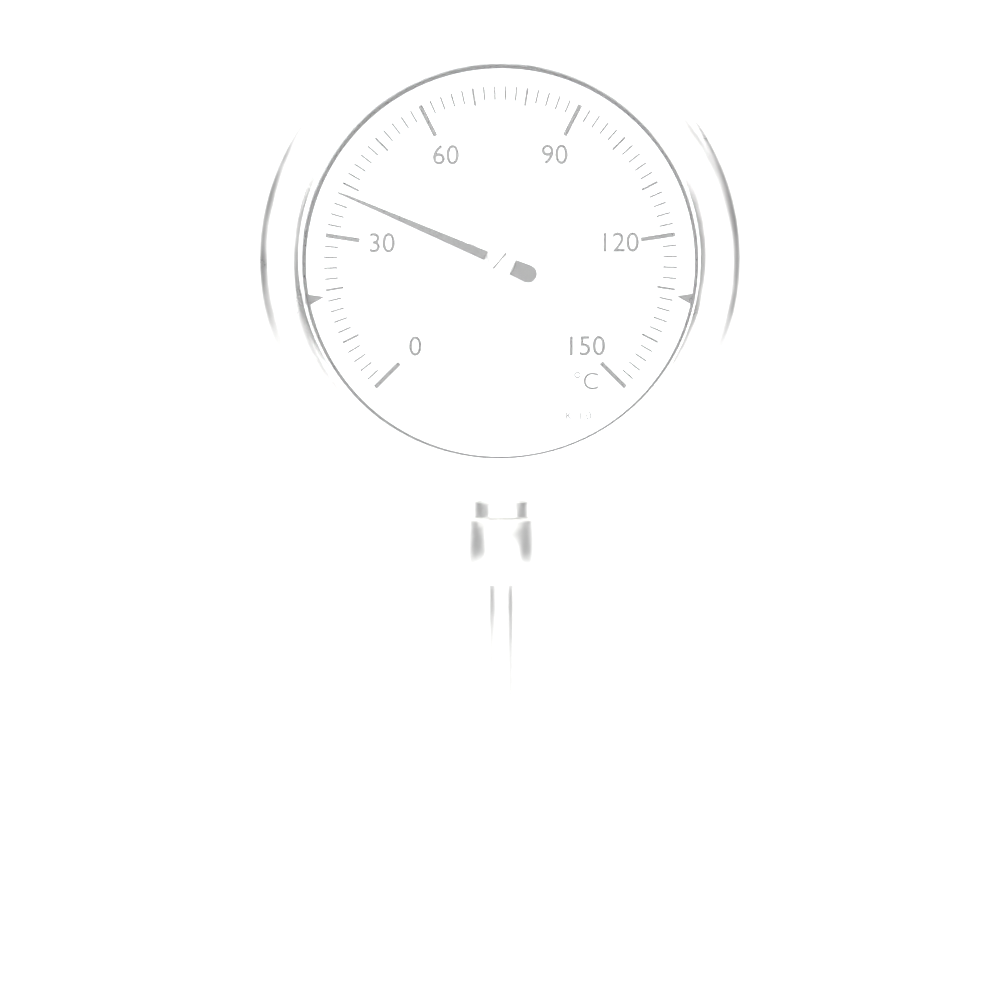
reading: 38 °C
